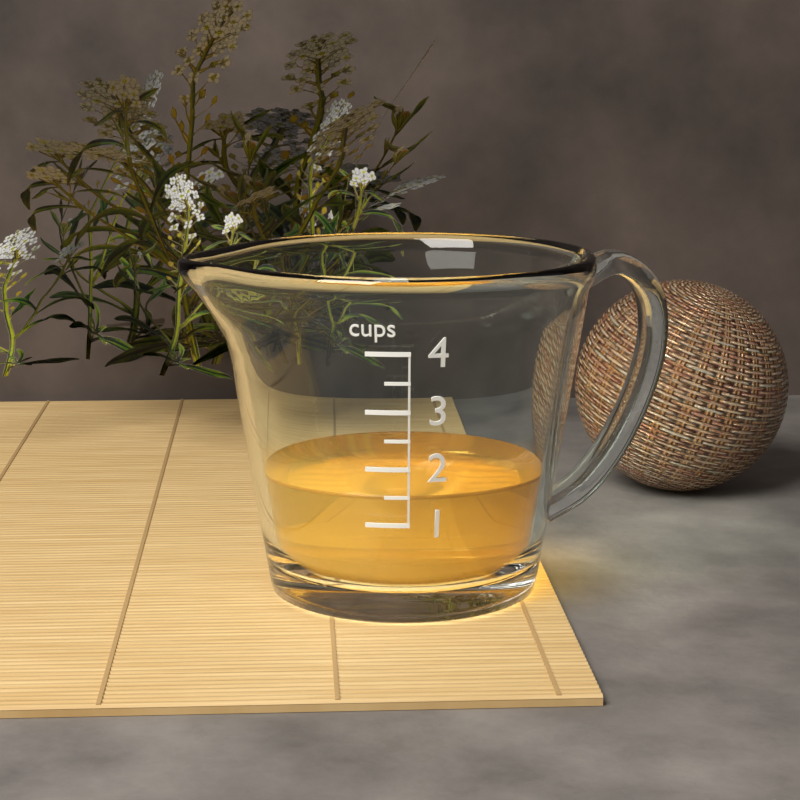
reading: 1.5 cups
